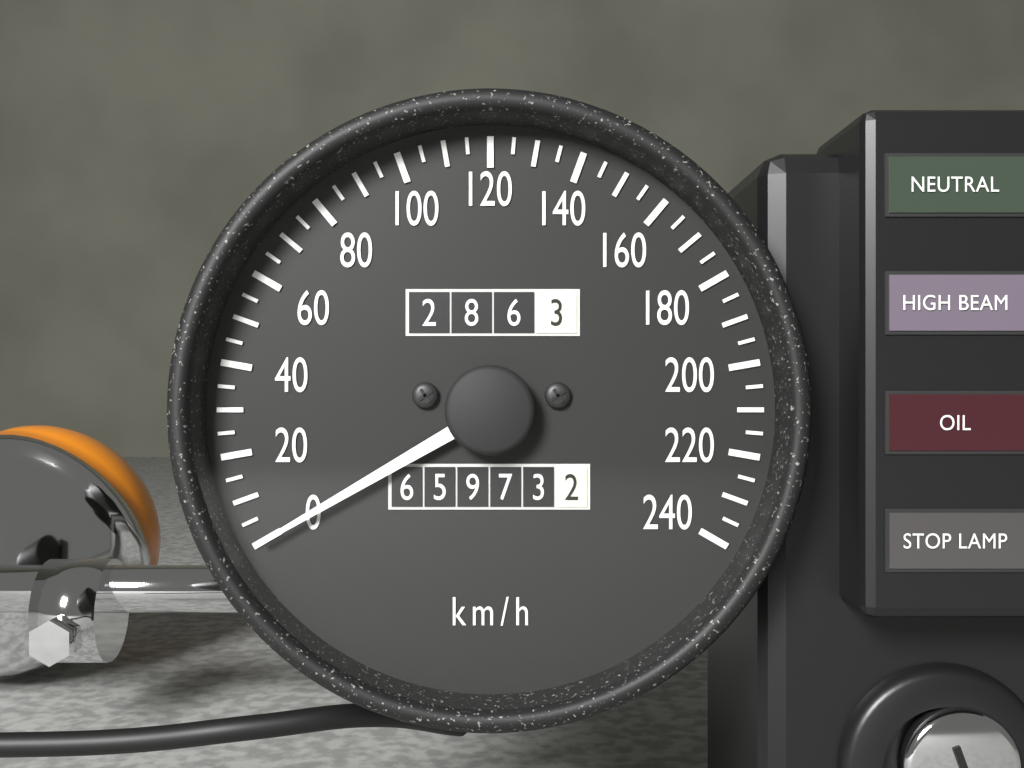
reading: 0 km/h
